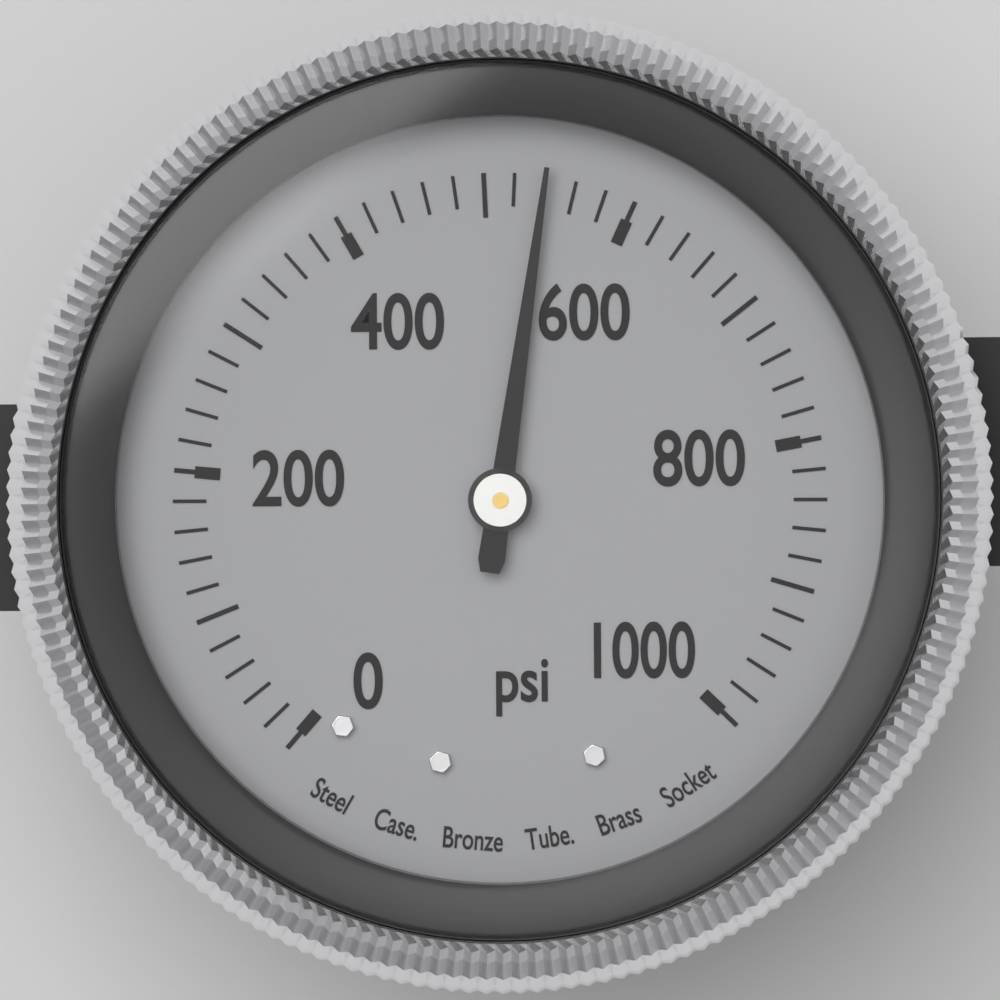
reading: 540 psi
